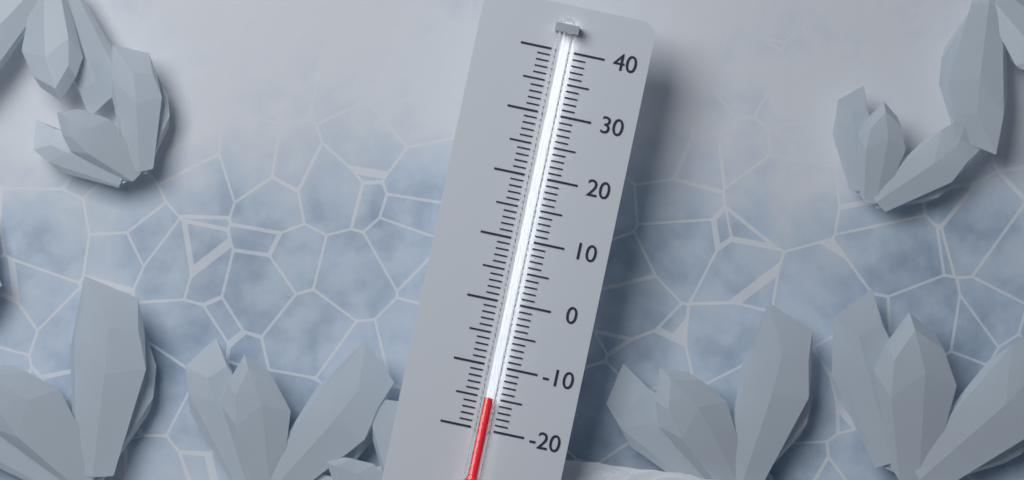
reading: -15 (no unit)
